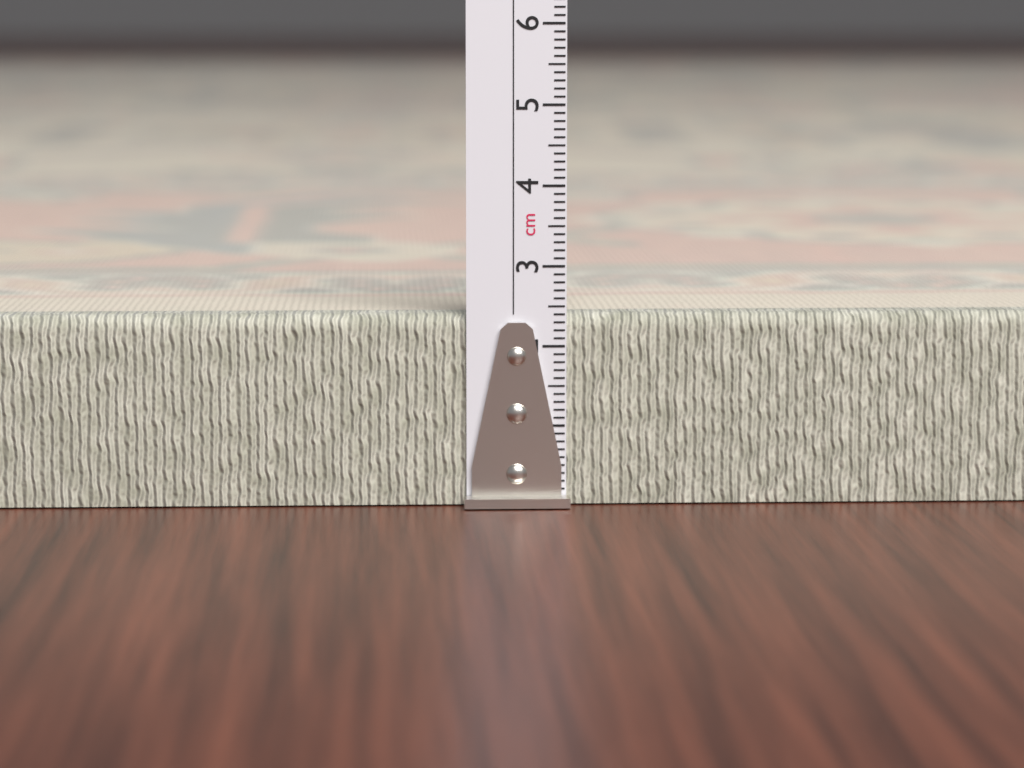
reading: 2.4 cm
